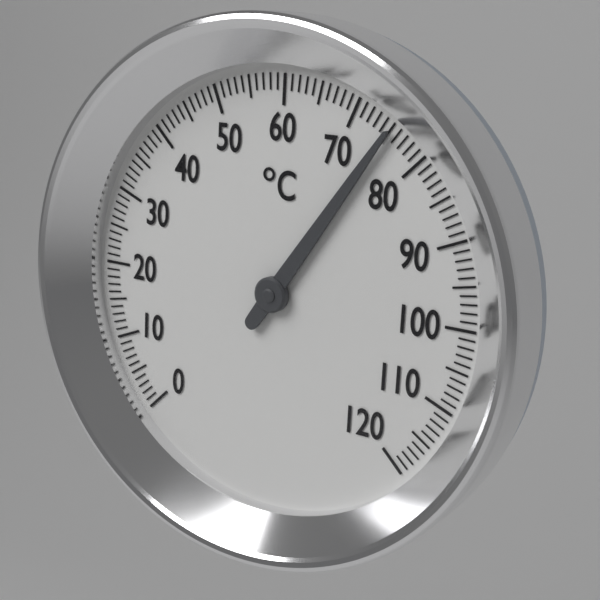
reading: 75 °C
